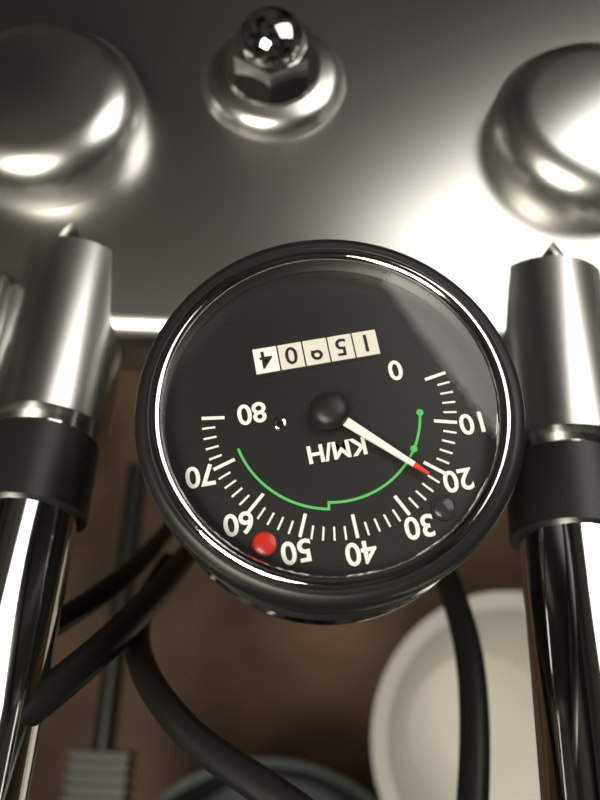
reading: 22 km/h
